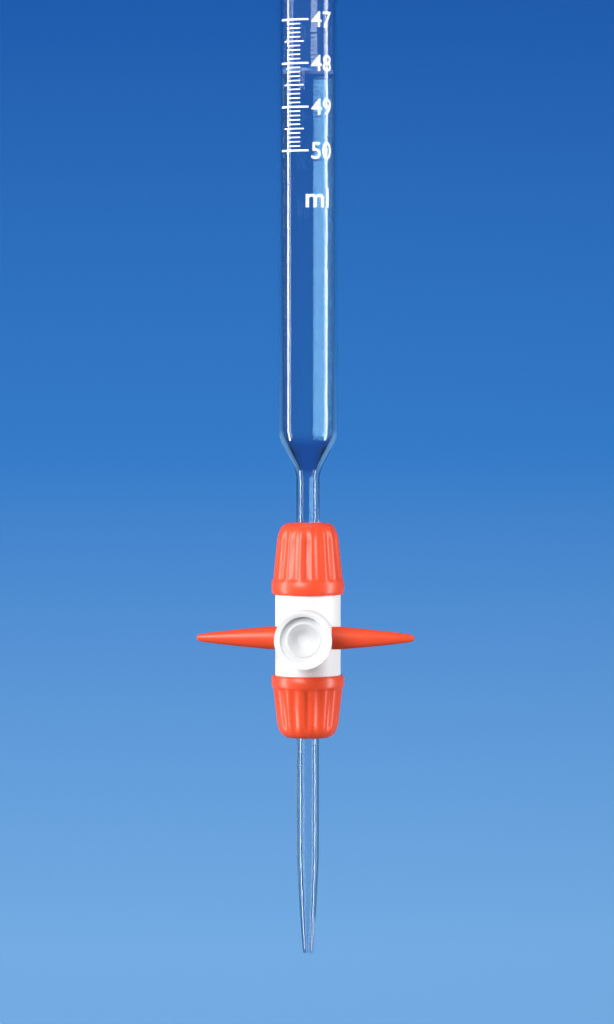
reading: 48.1 ml
